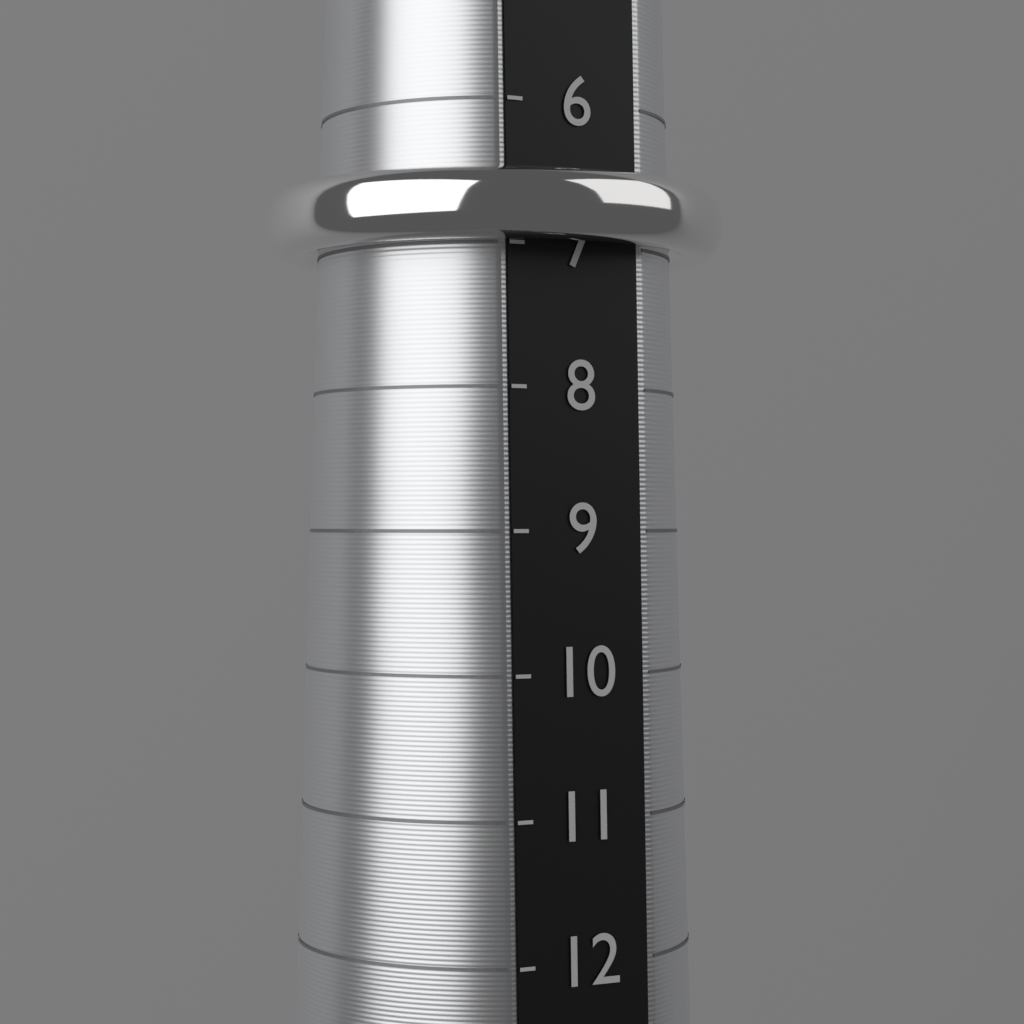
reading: 7 (no unit)
